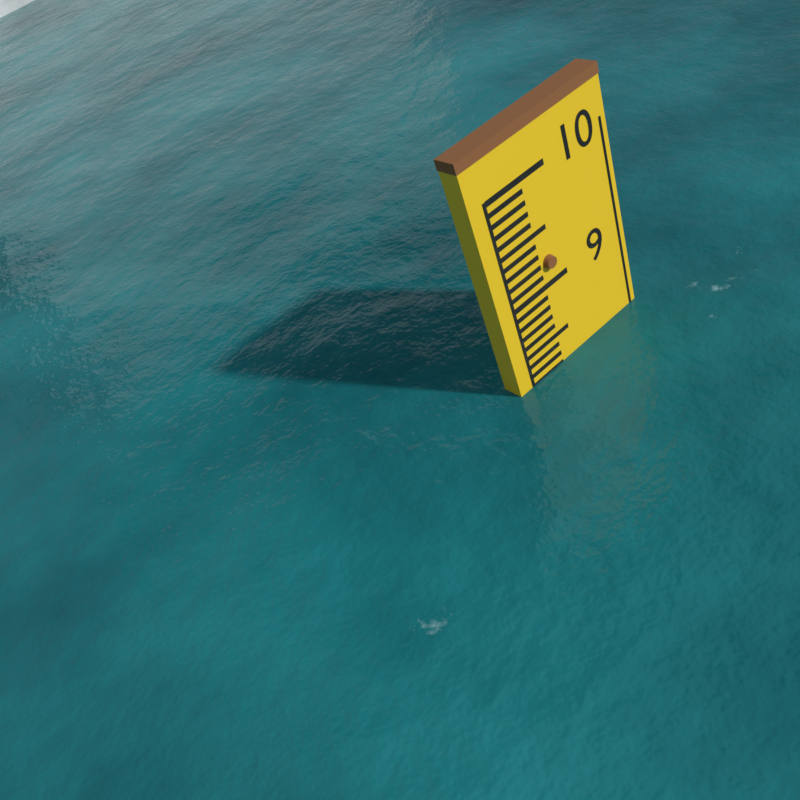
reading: 8.2 (no unit)
